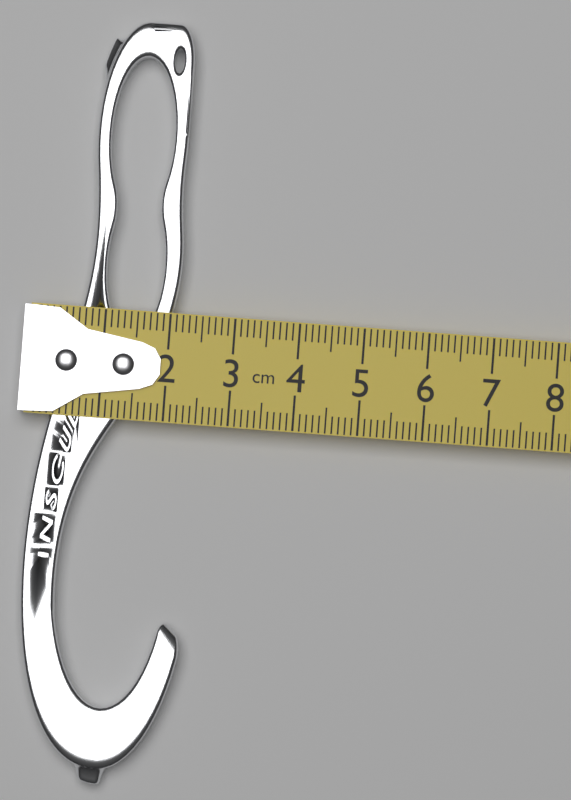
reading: 2.5 cm
